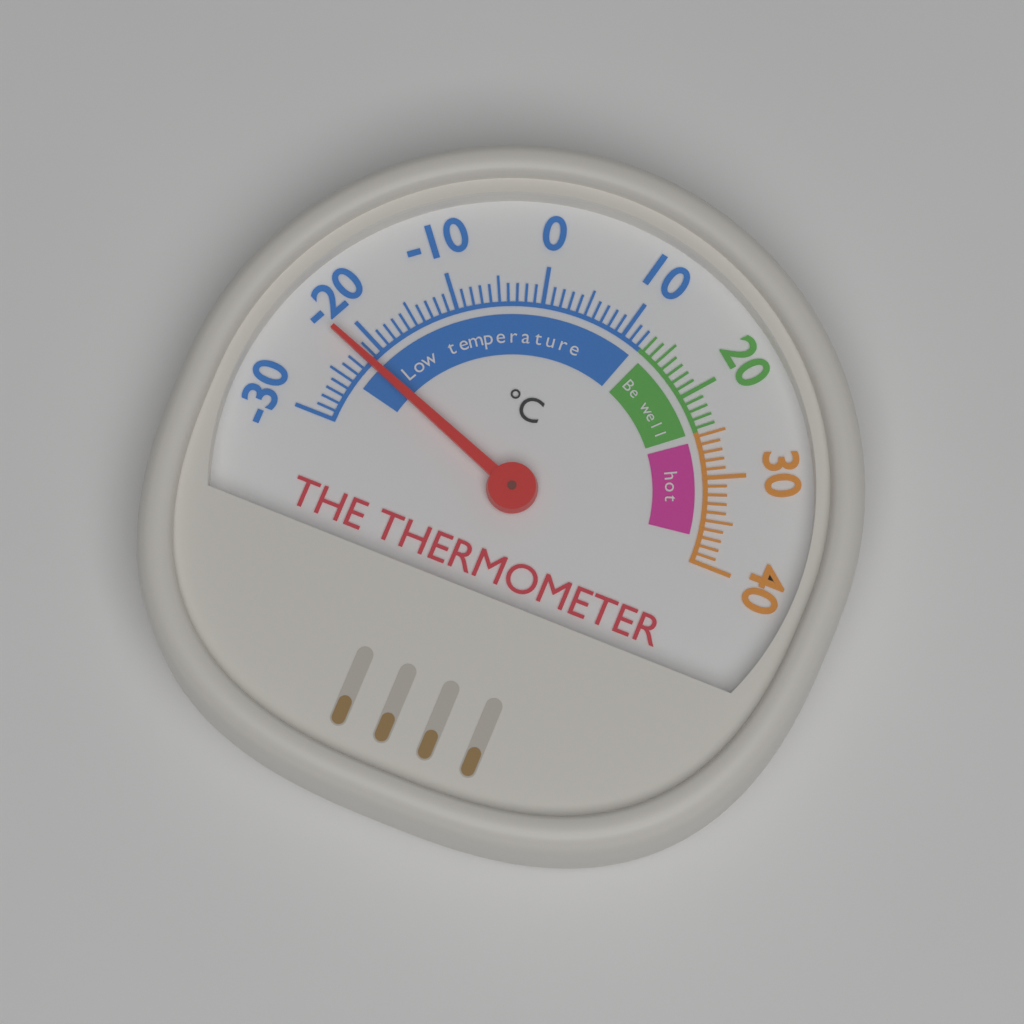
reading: -22 °C
